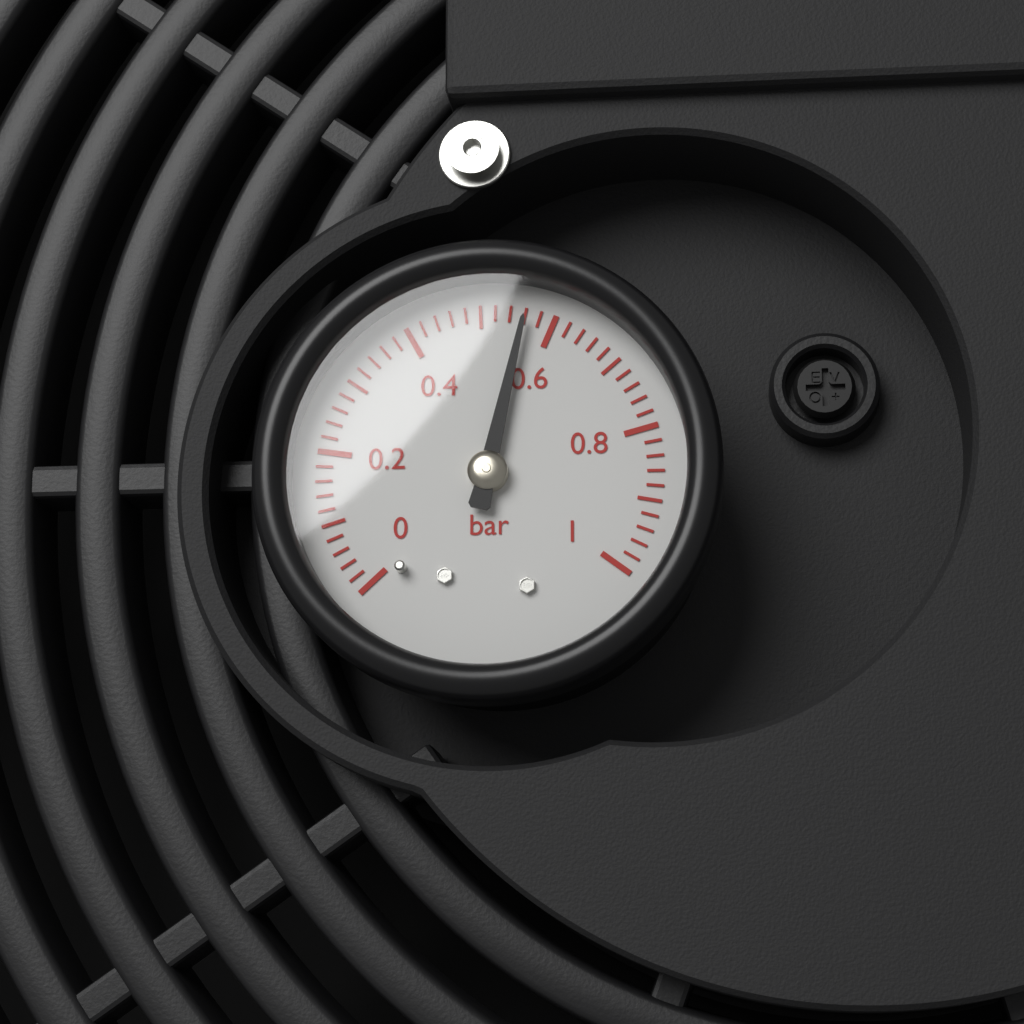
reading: 0.56 bar
